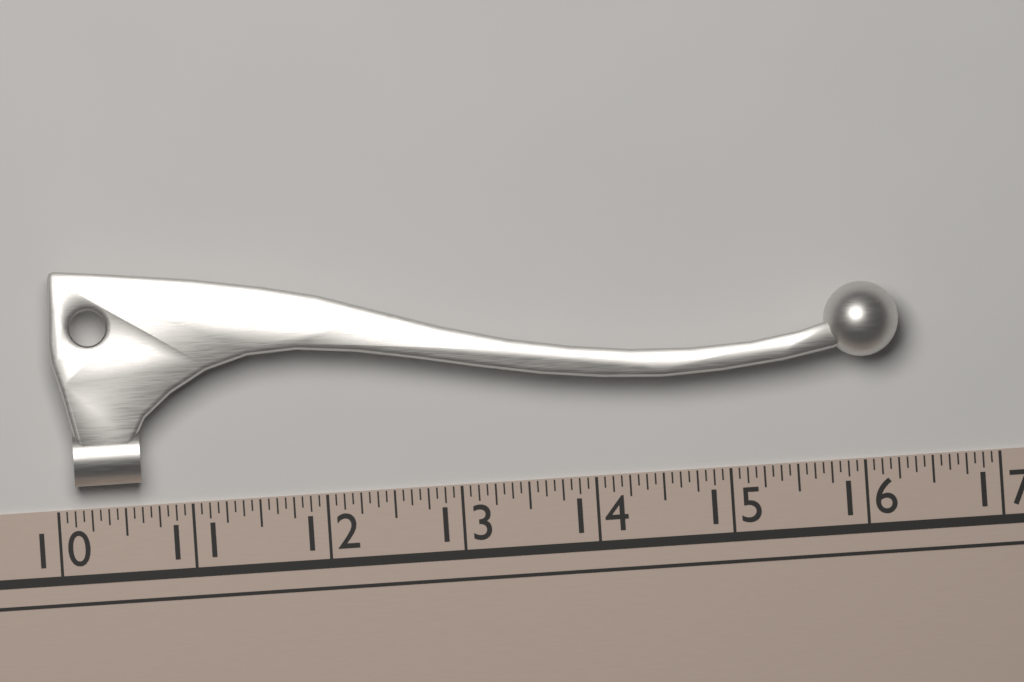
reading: 16.3125 (no unit)
